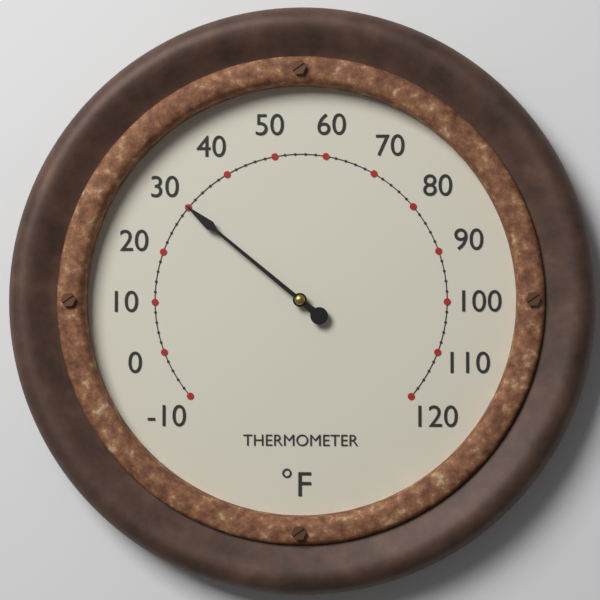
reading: 30 °F
